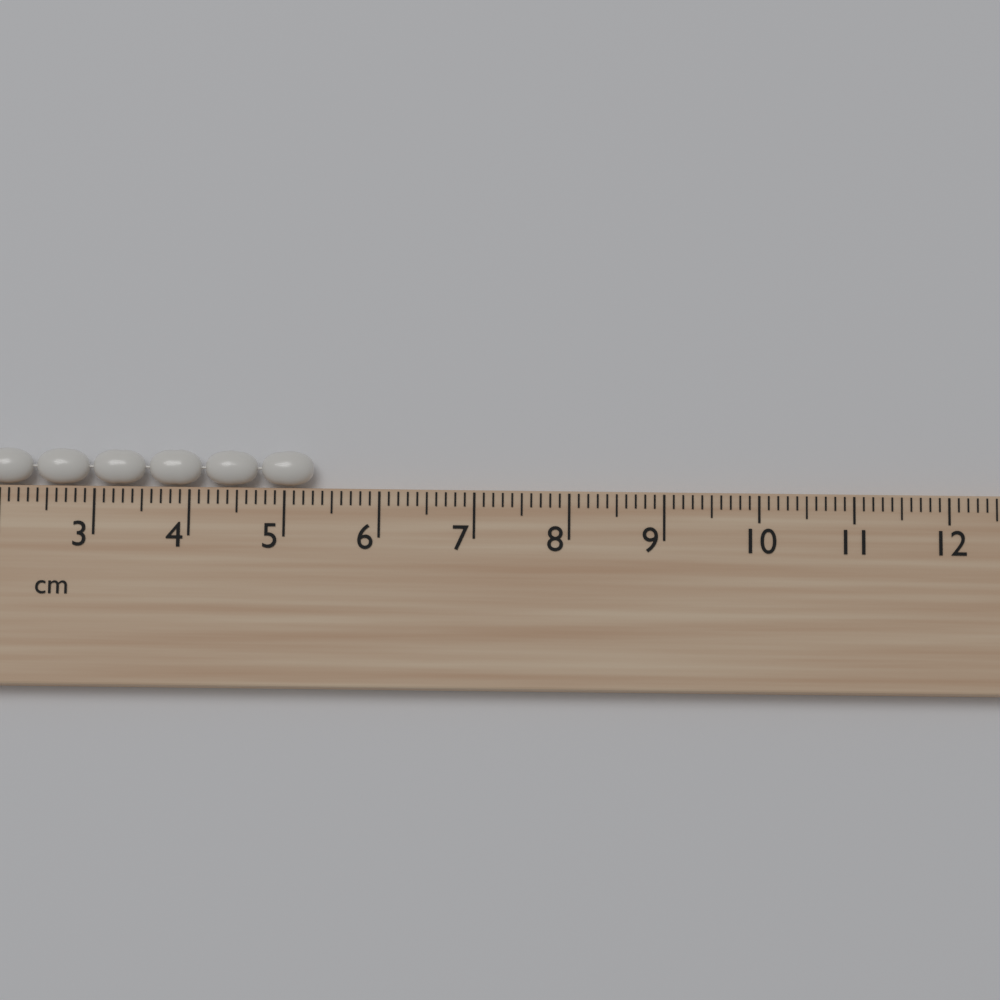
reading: 5.3 cm
